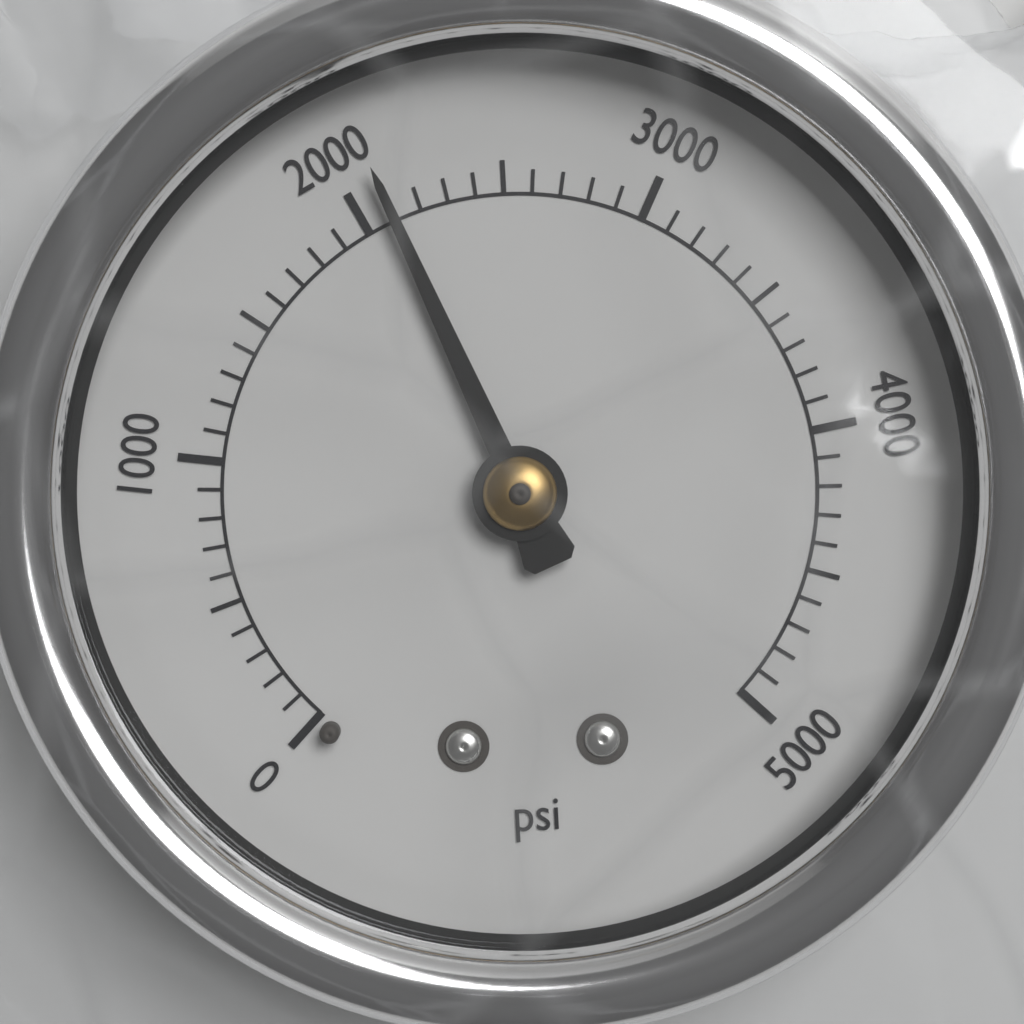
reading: 2100 psi
